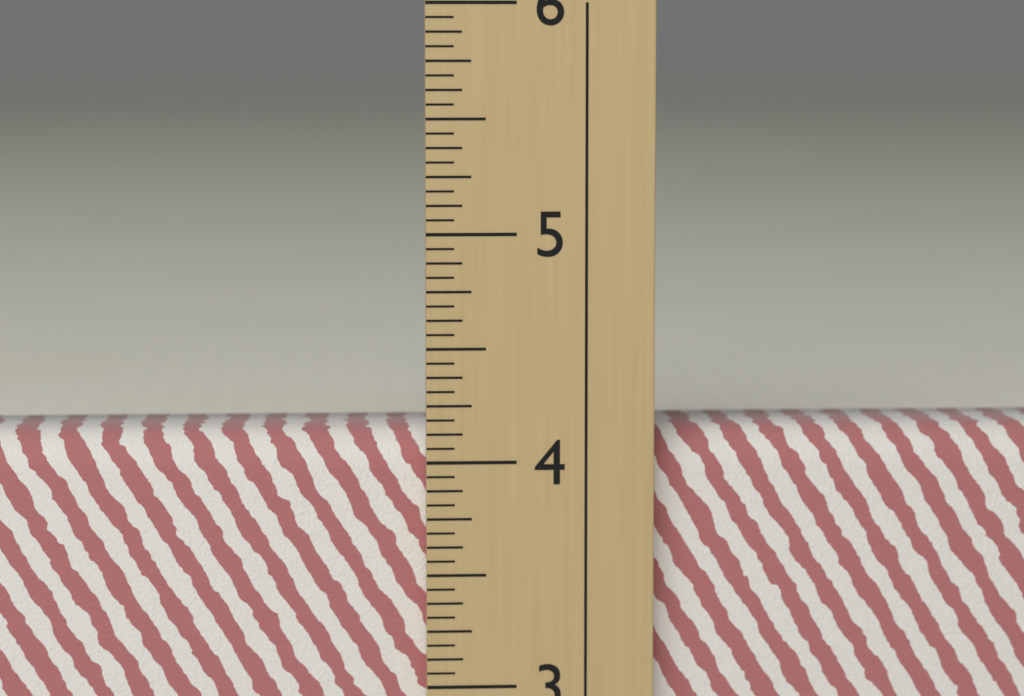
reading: 4.1250 in
